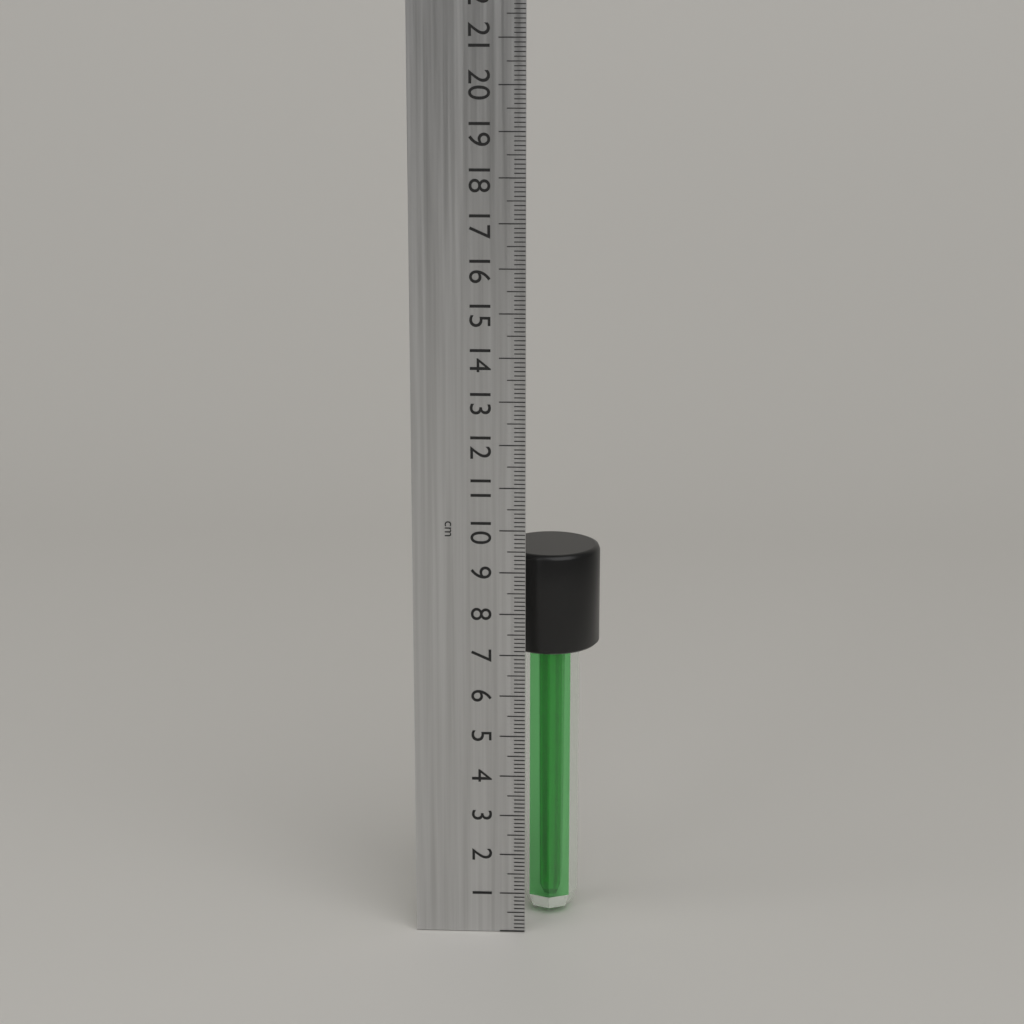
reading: 9.3 cm
